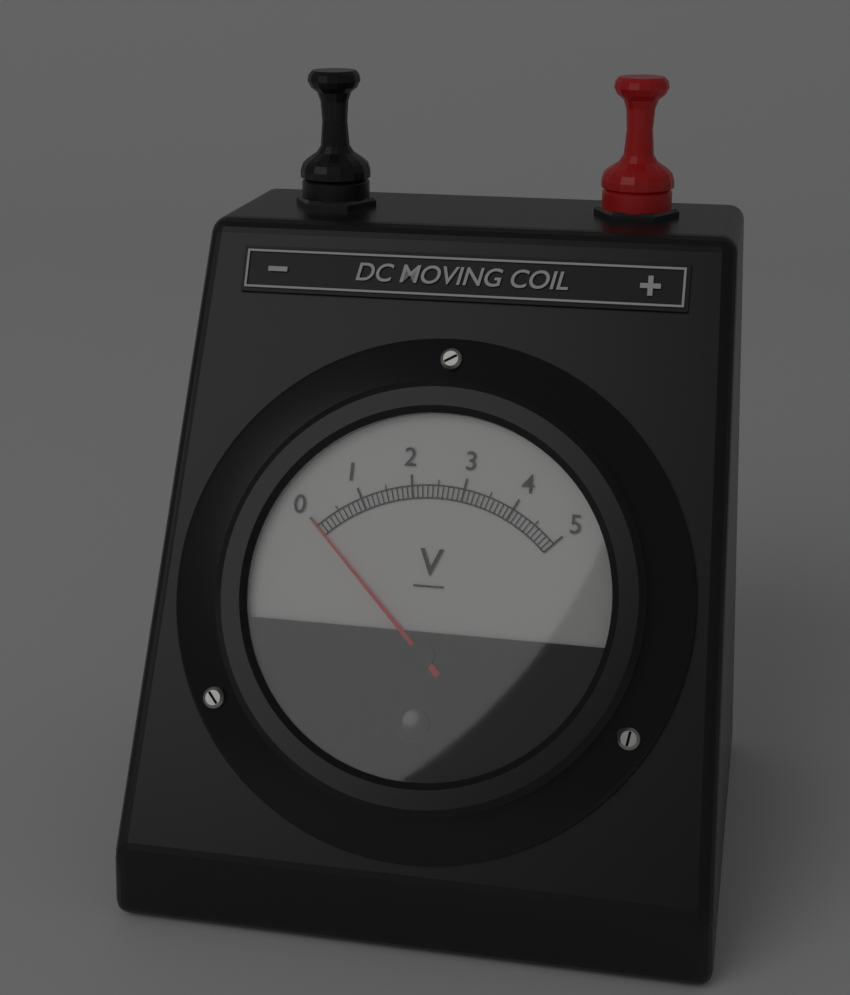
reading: 0.0 V
